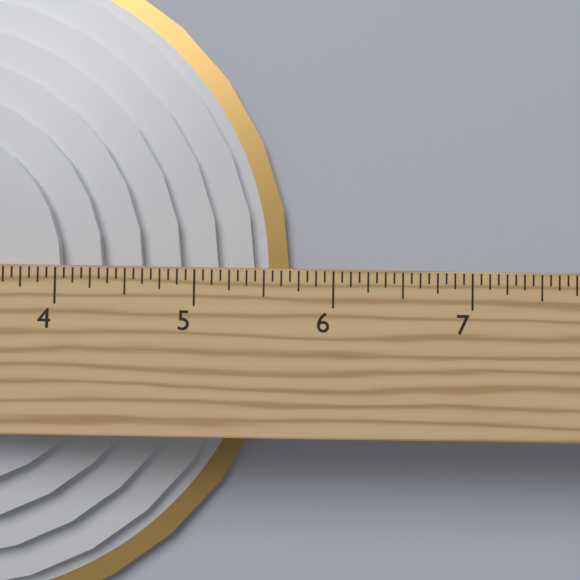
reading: 5.6875 in
